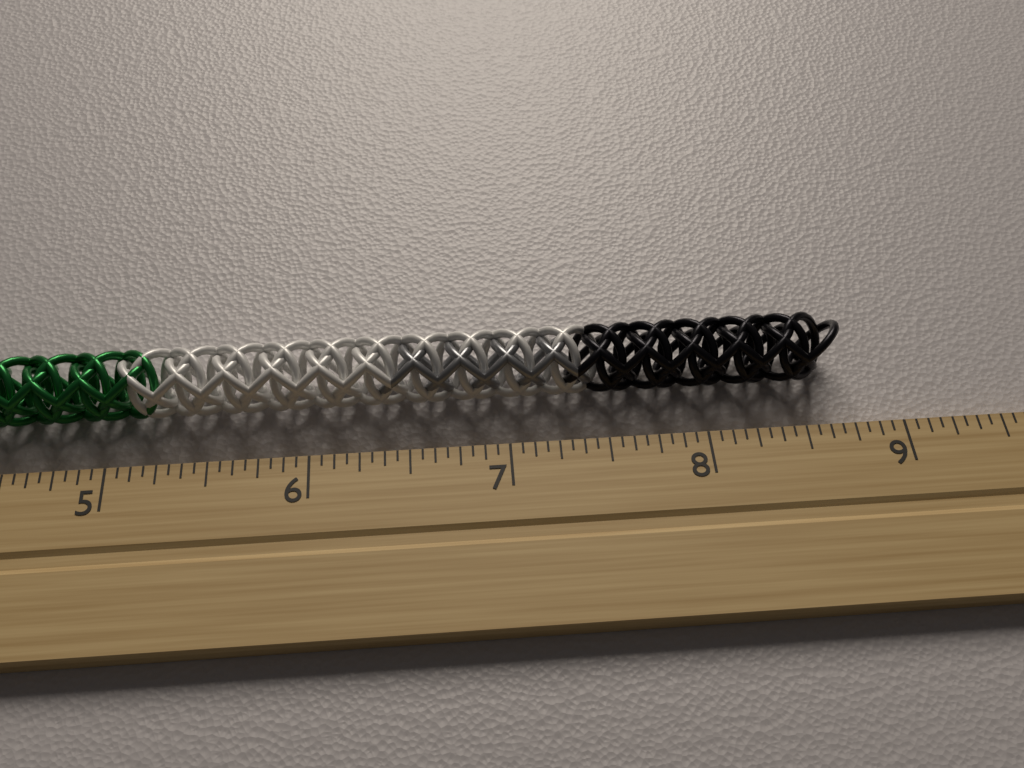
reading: 8.7500 inch
